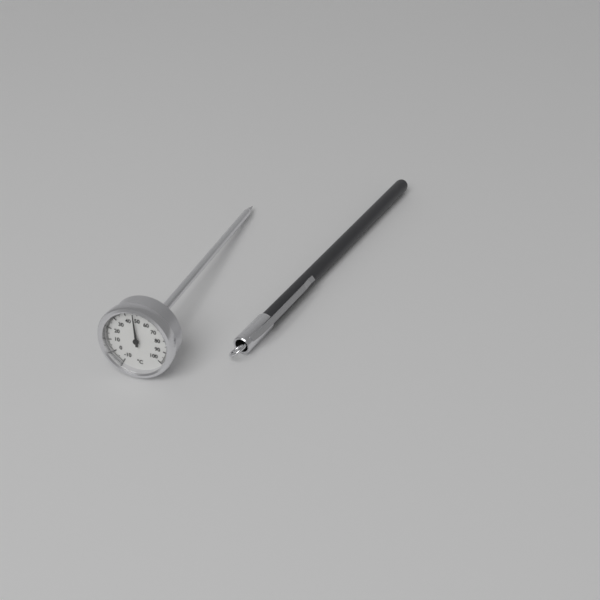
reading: 47 °C
